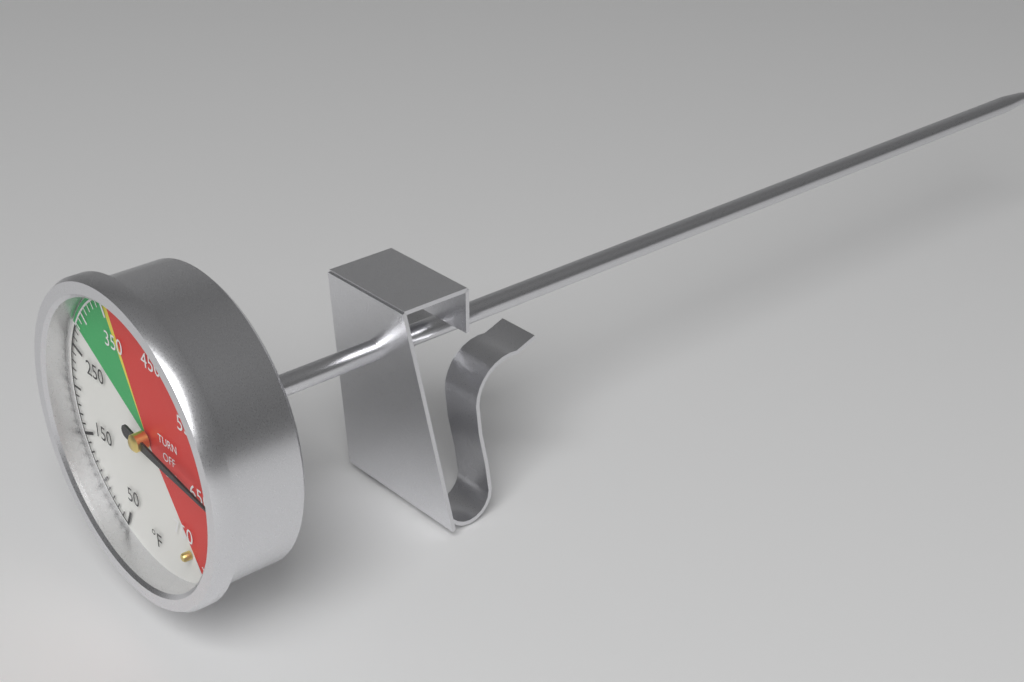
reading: 640 °F
